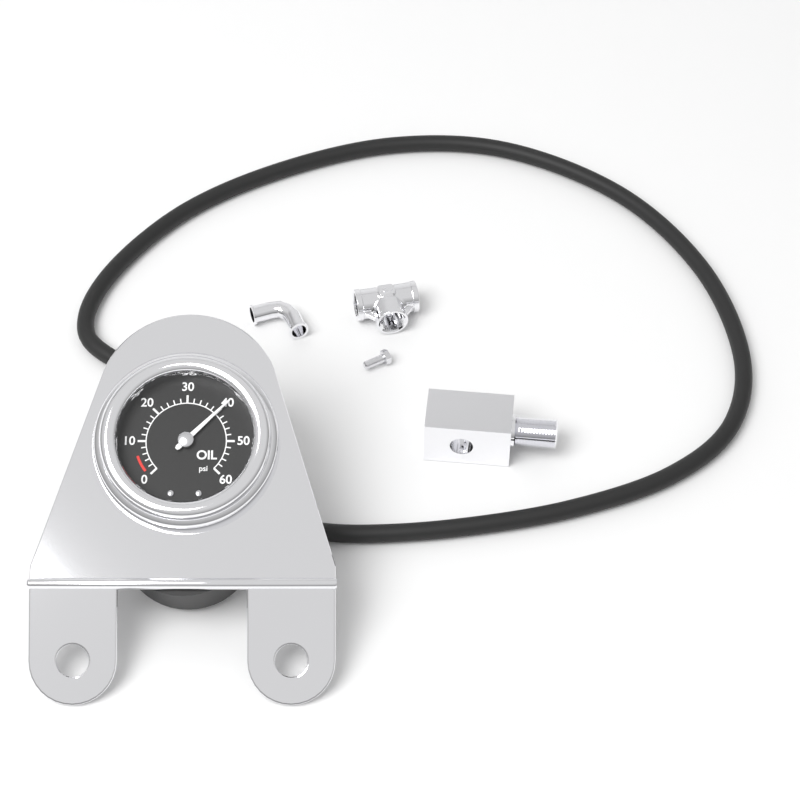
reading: 40 psi
